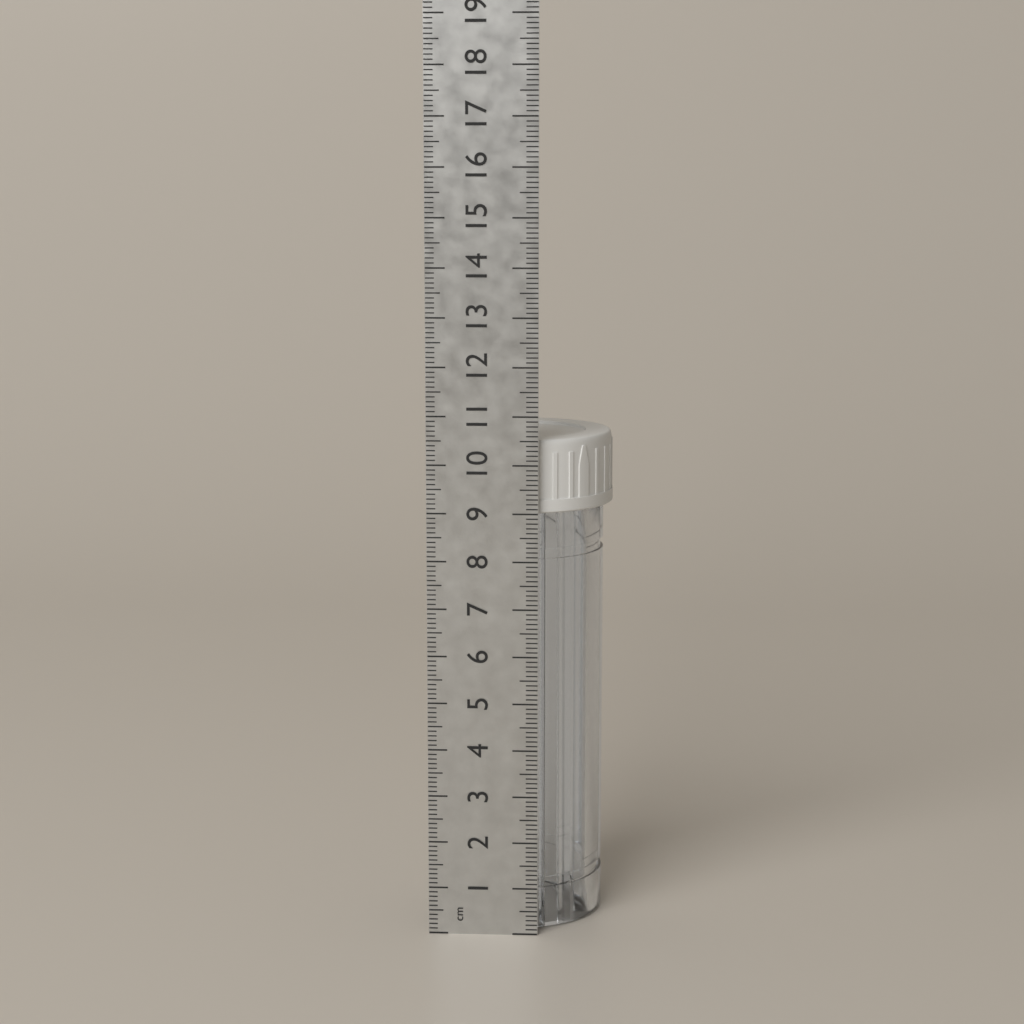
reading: 10.5 cm
